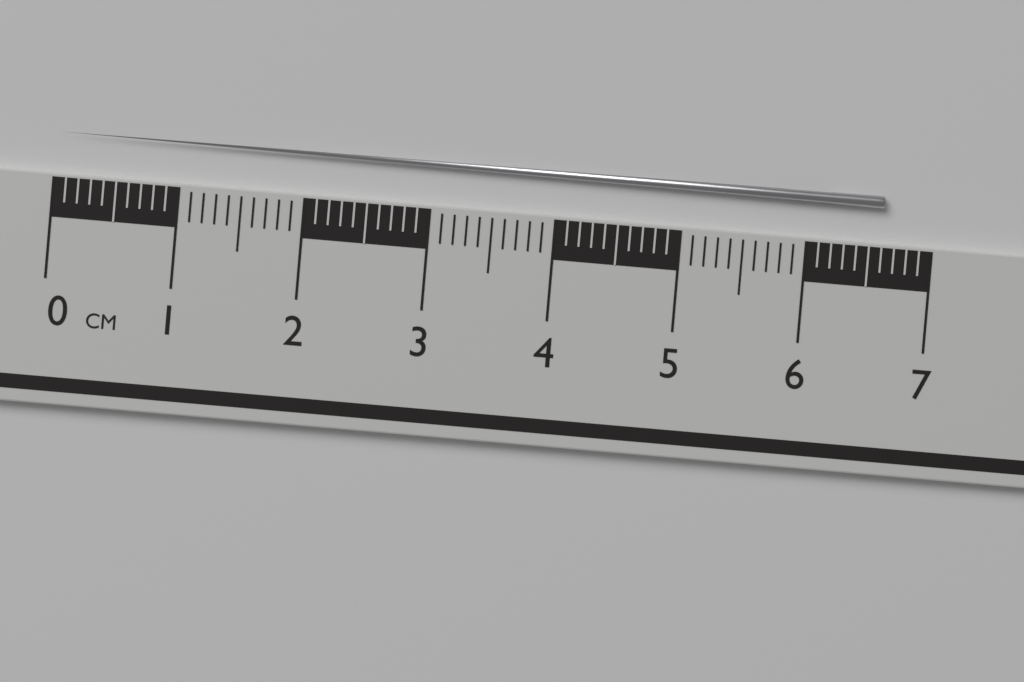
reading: 6.6 cm
